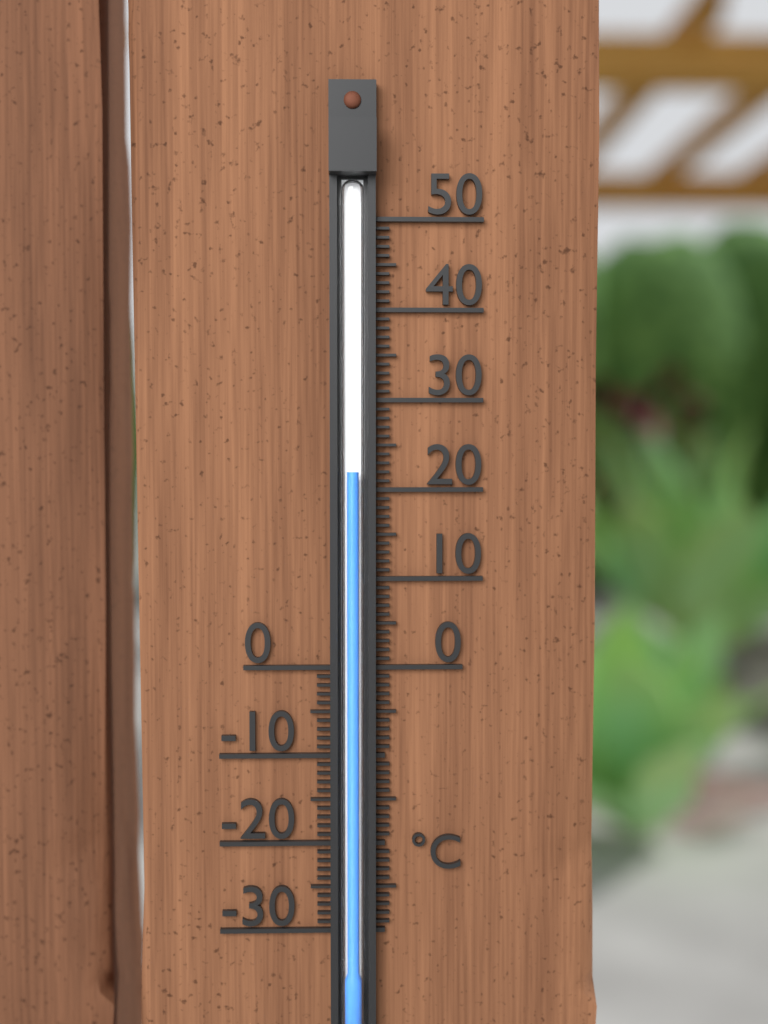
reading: 22 °C
